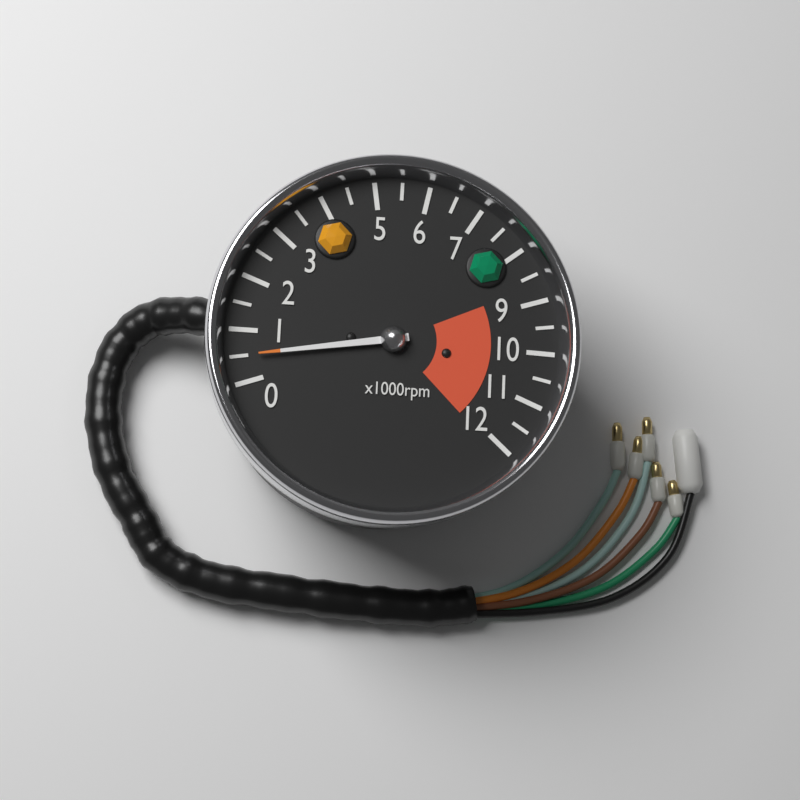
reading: 500 rpm
